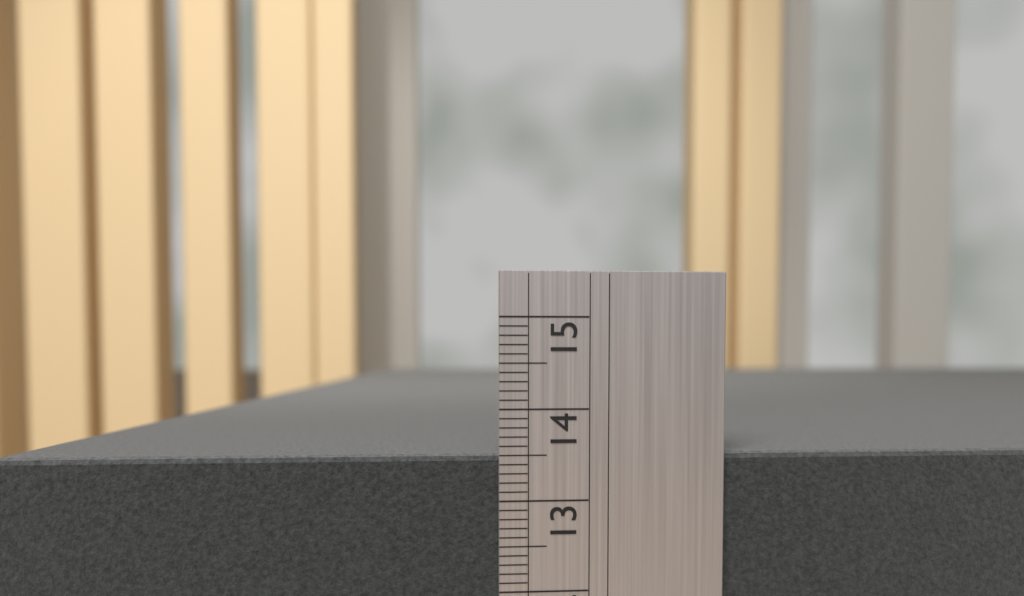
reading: 13.5 (no unit)
